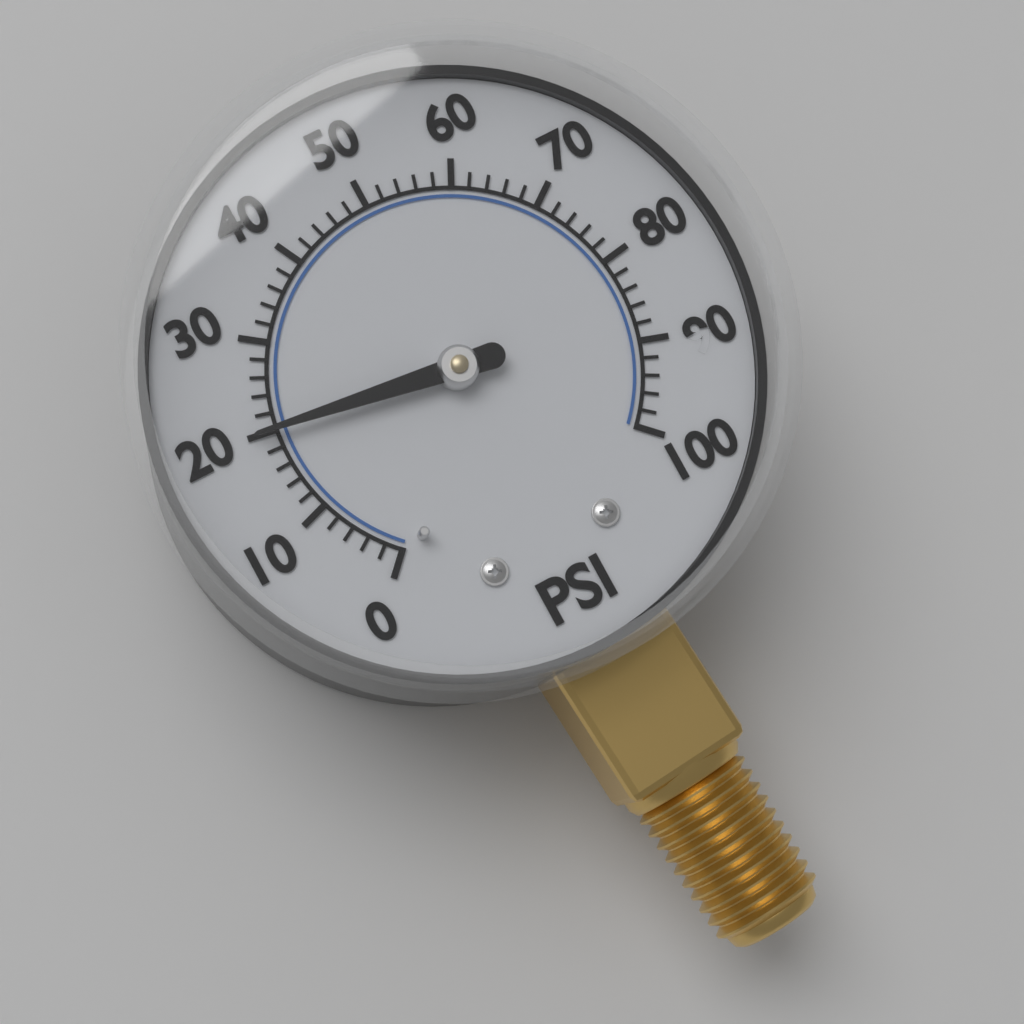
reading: 20 psi
